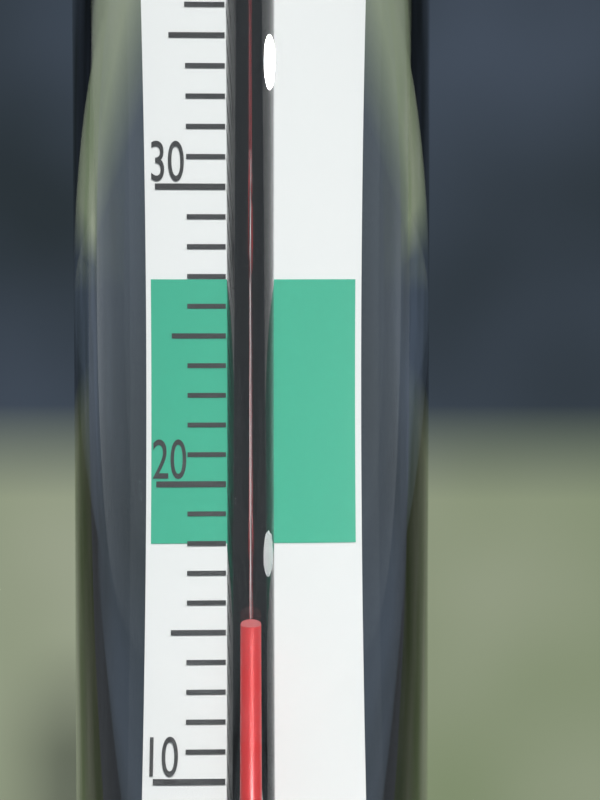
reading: 15 °C
